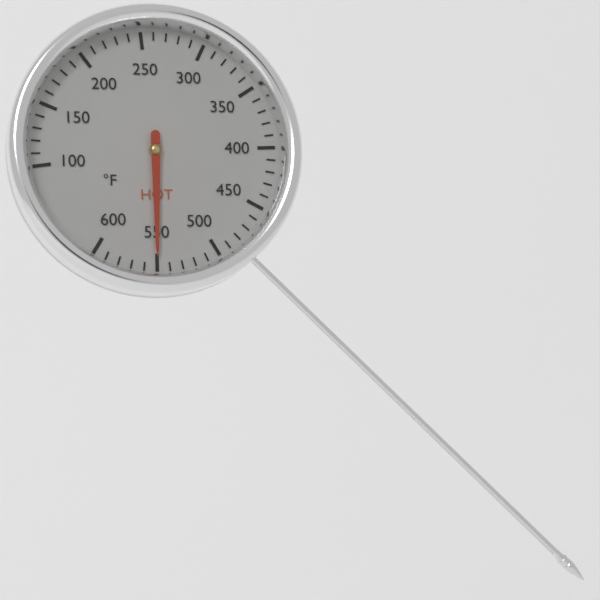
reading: 550 °F
